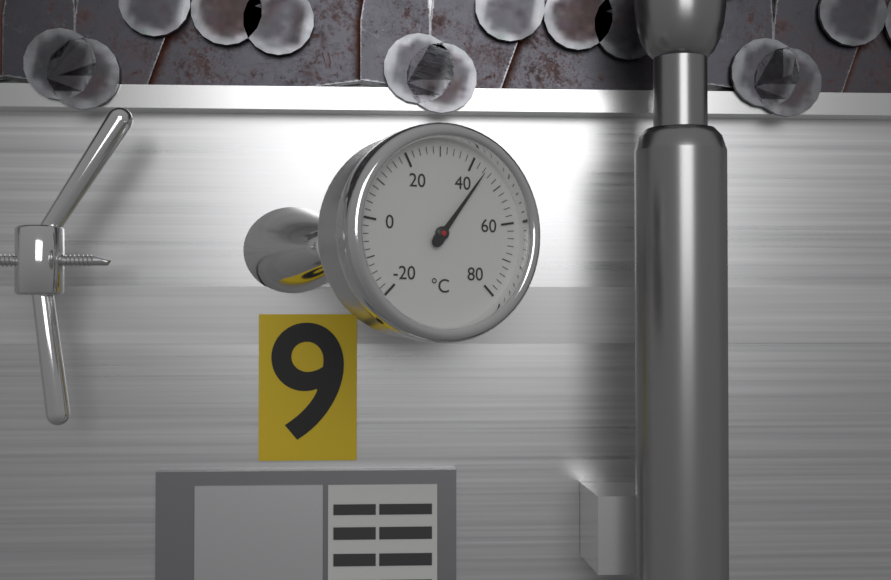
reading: 44 °C
